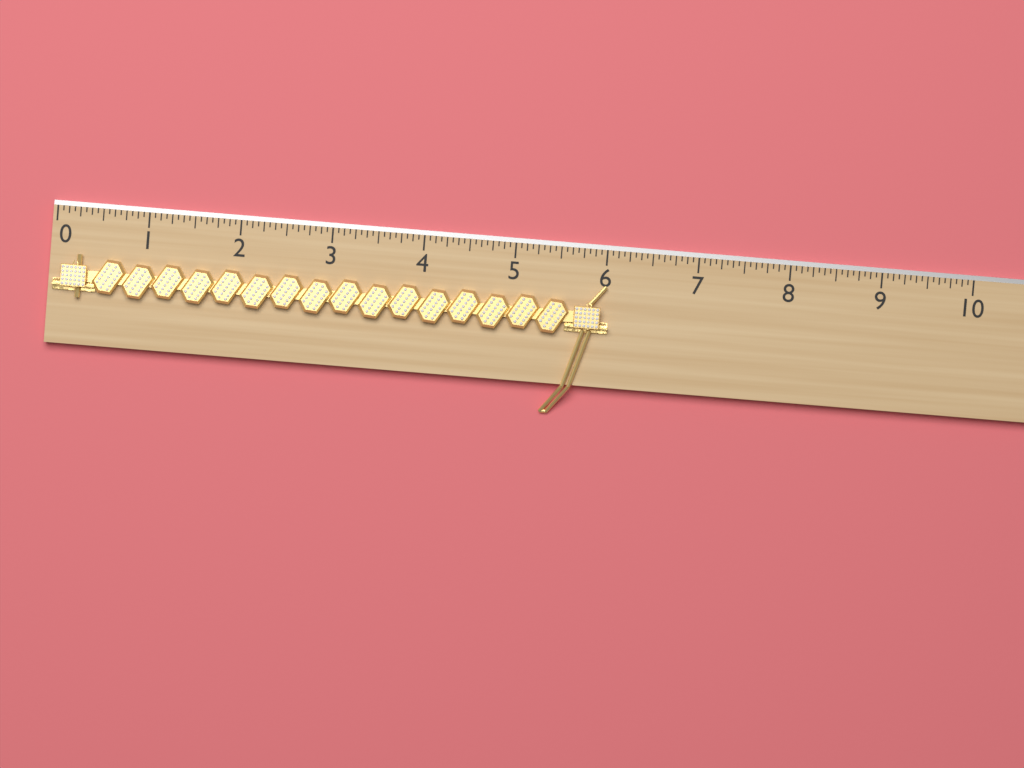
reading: 6.0625 (no unit)
